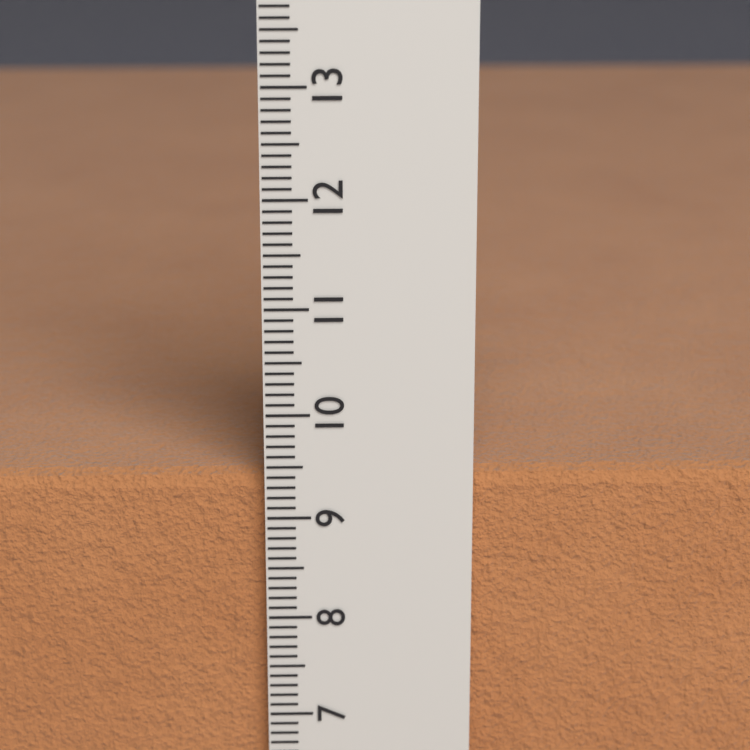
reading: 9.4 cm
